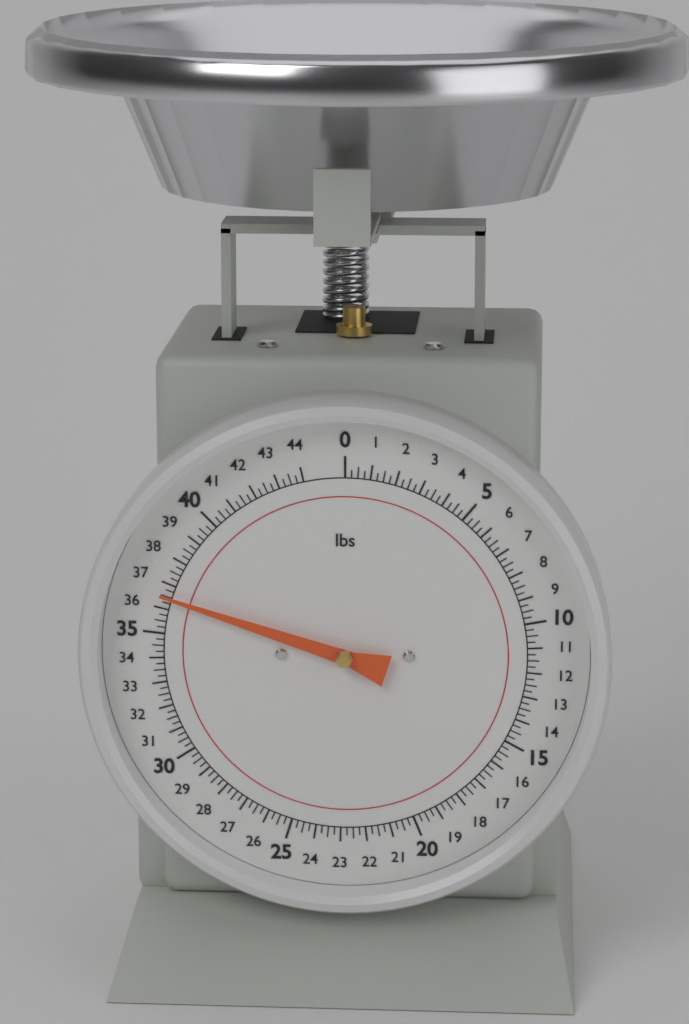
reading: 36.50 lbs
